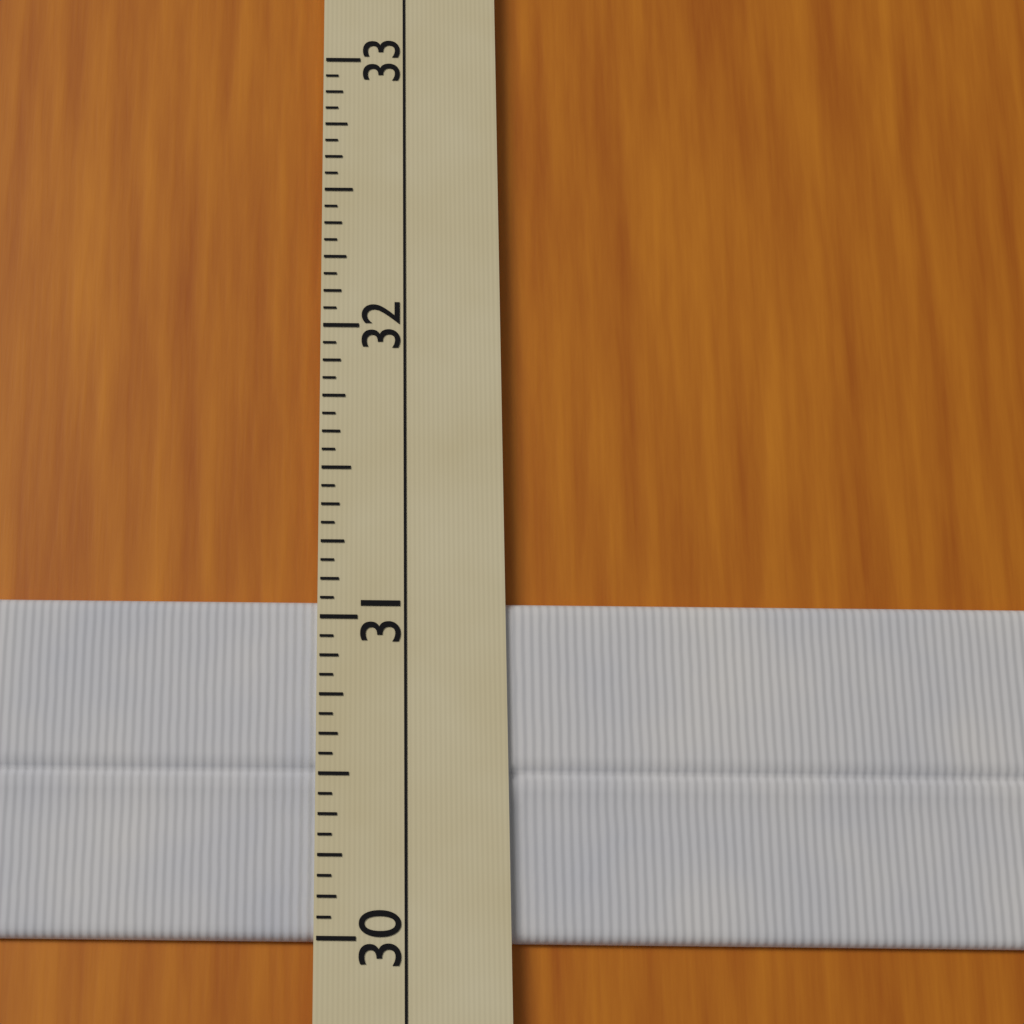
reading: 31.0625 (no unit)
